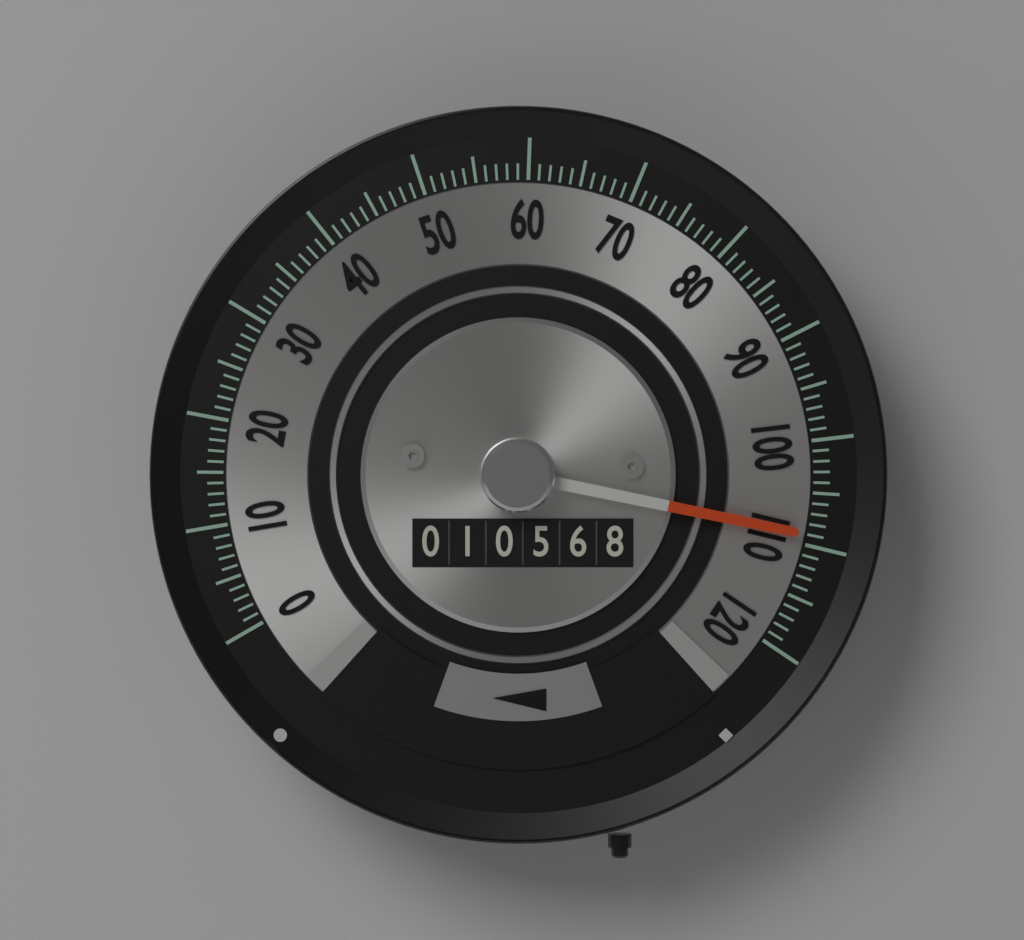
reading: 109 (no unit)
